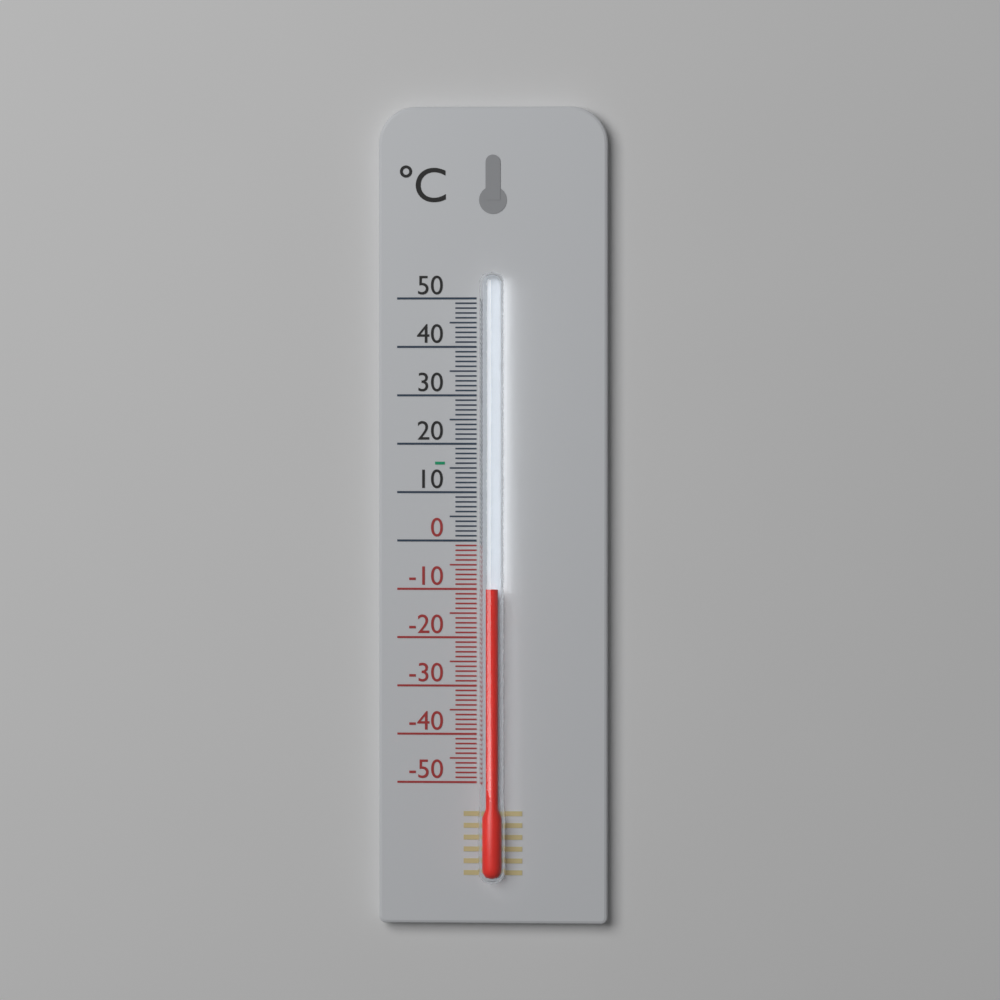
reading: -10 °C
